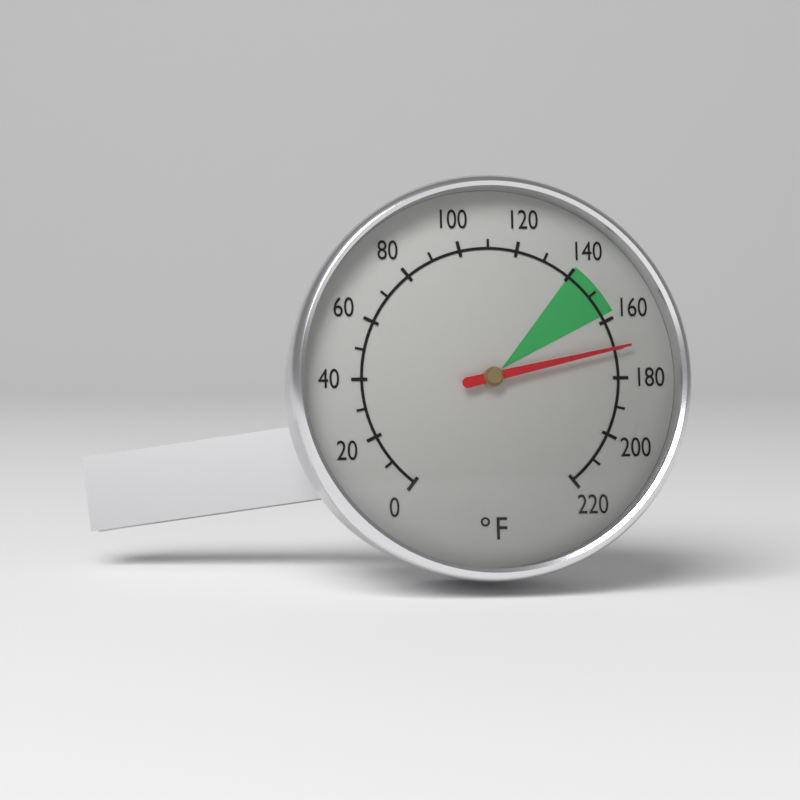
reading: 170 °F
